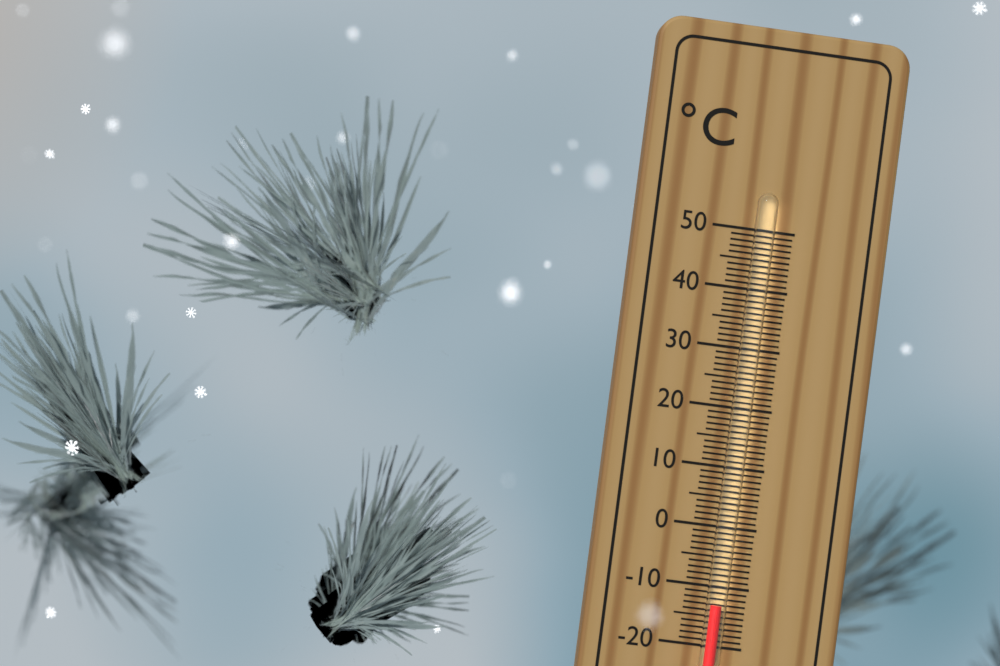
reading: -13 °C
